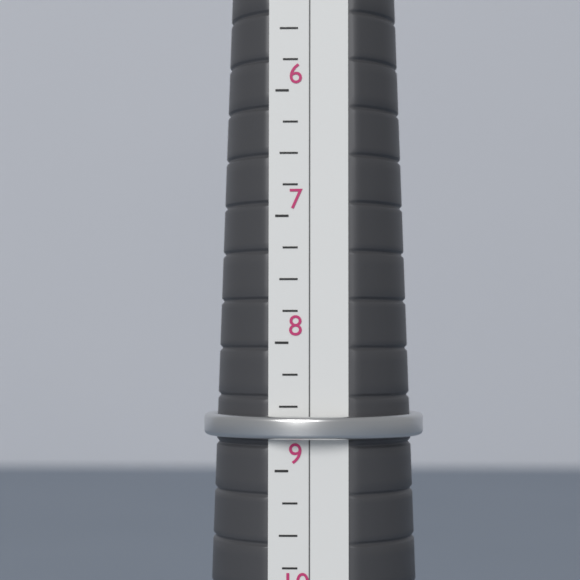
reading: 8.75 (no unit)
